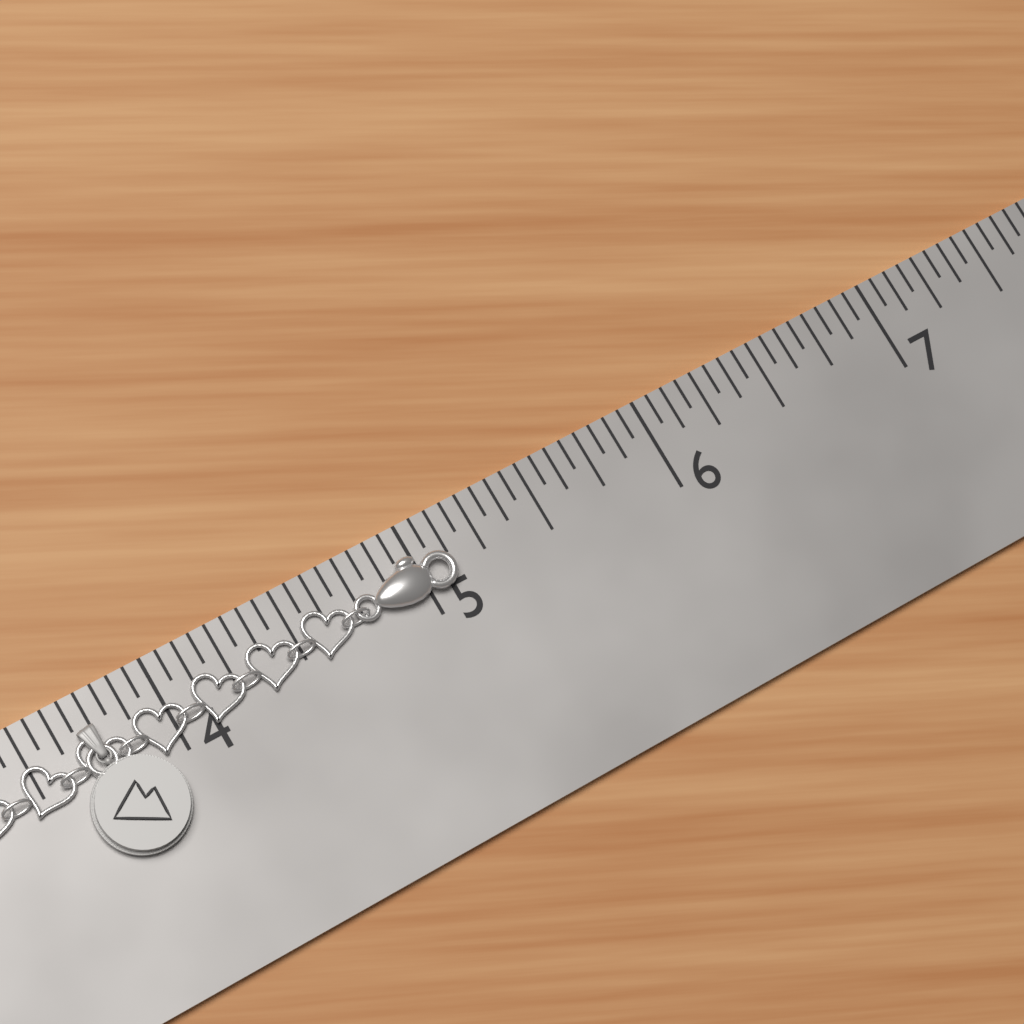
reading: 5.1250 in
